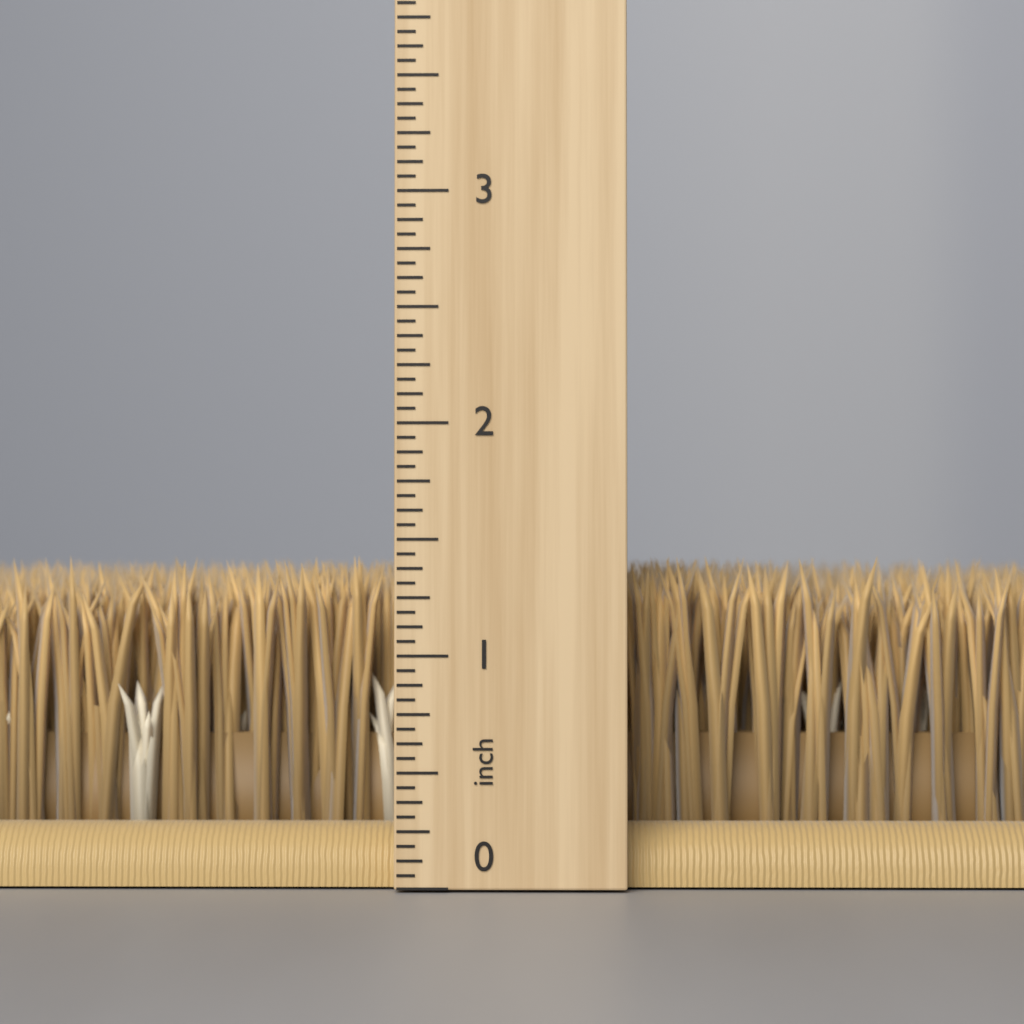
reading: 1.4375 inch
